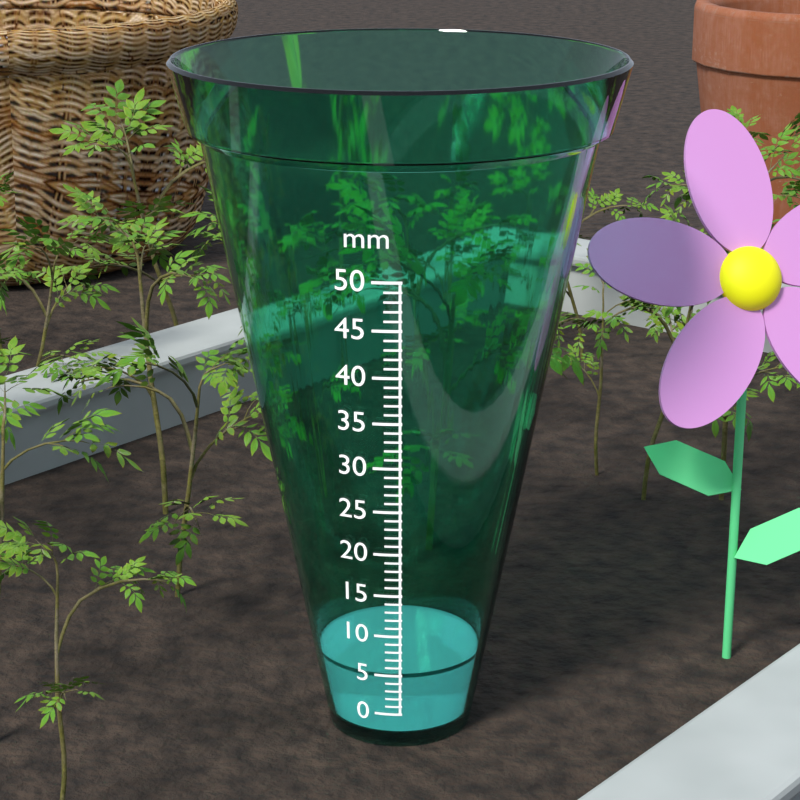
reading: 5 mm
